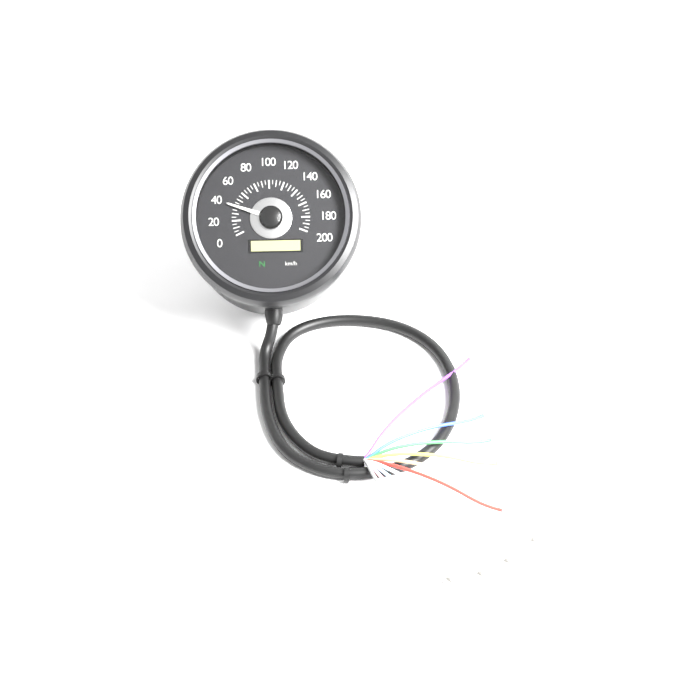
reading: 40 km/h
